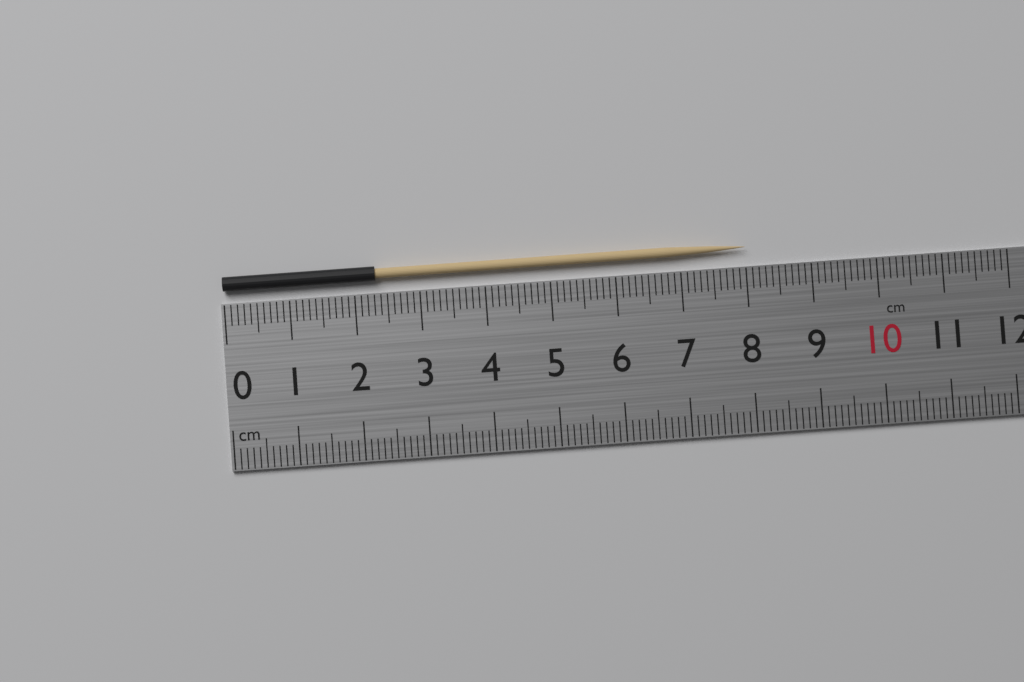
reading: 8.0 cm
